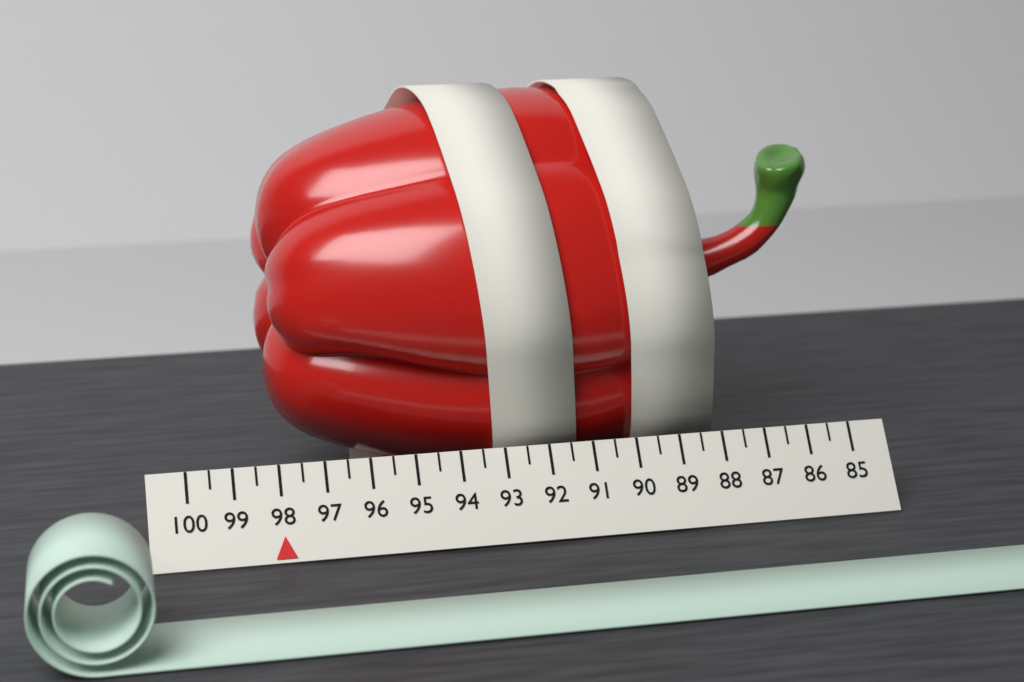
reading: 98.0 (no unit)
